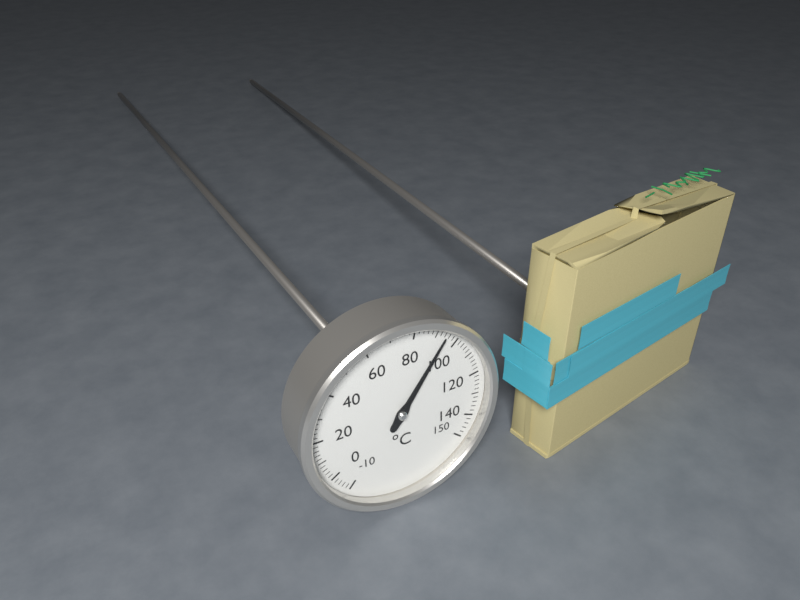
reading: 94 °C
